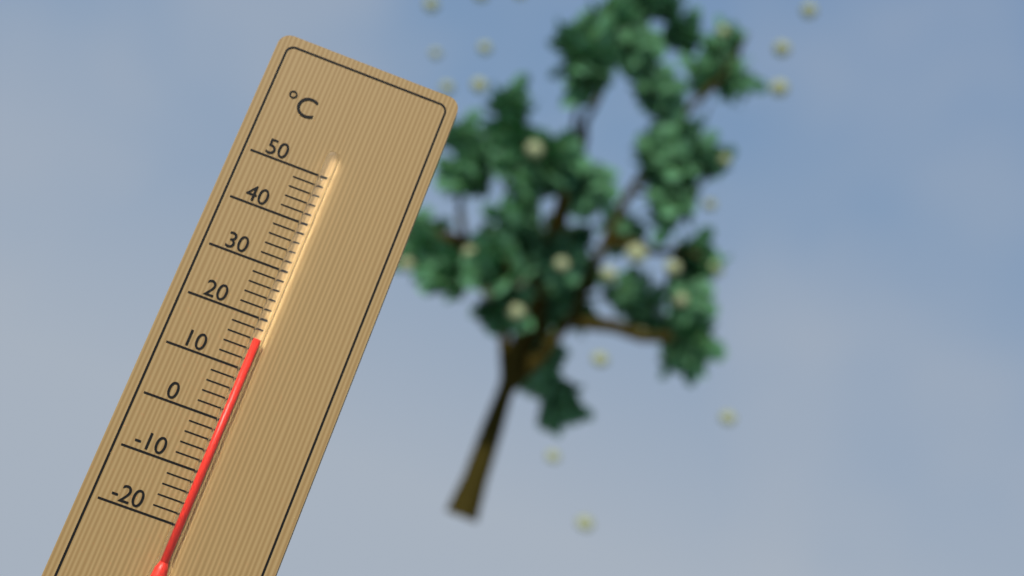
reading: 16 °C
